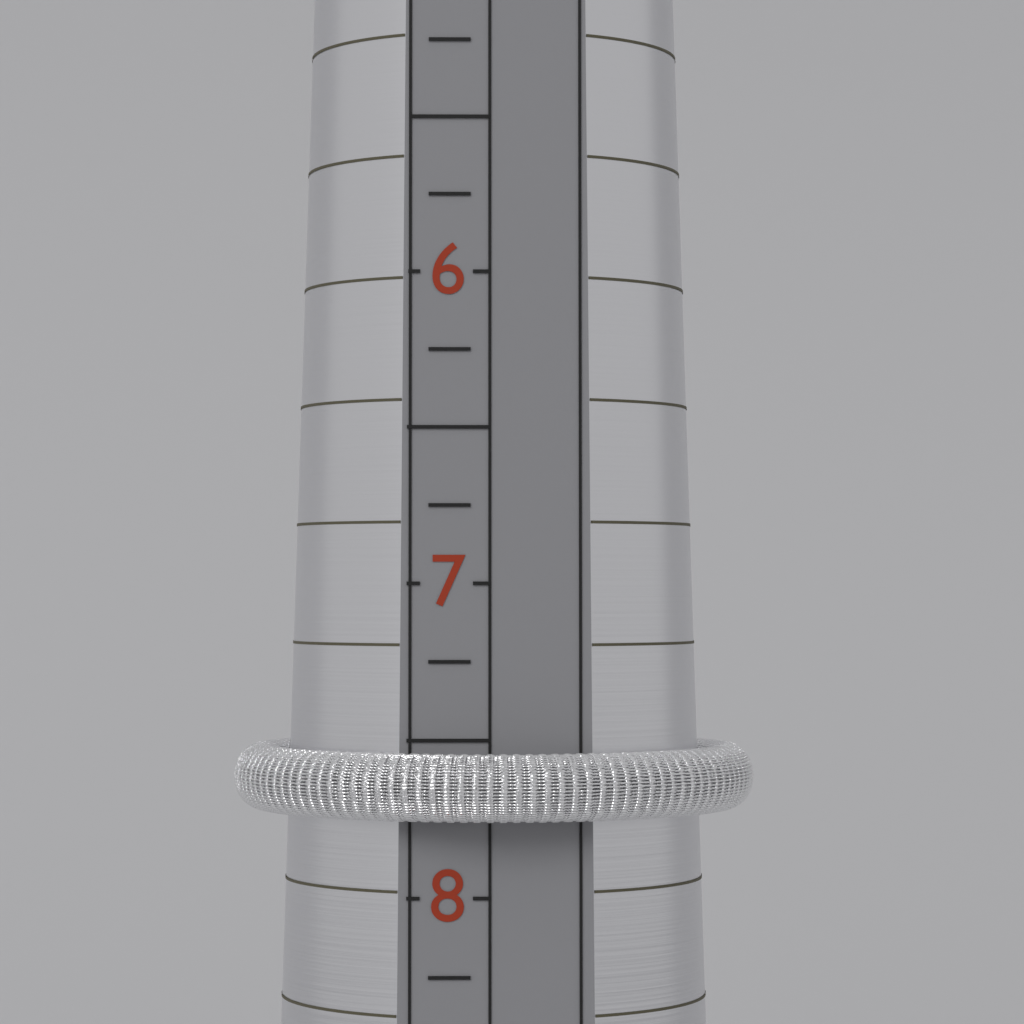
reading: 7.75 (no unit)
